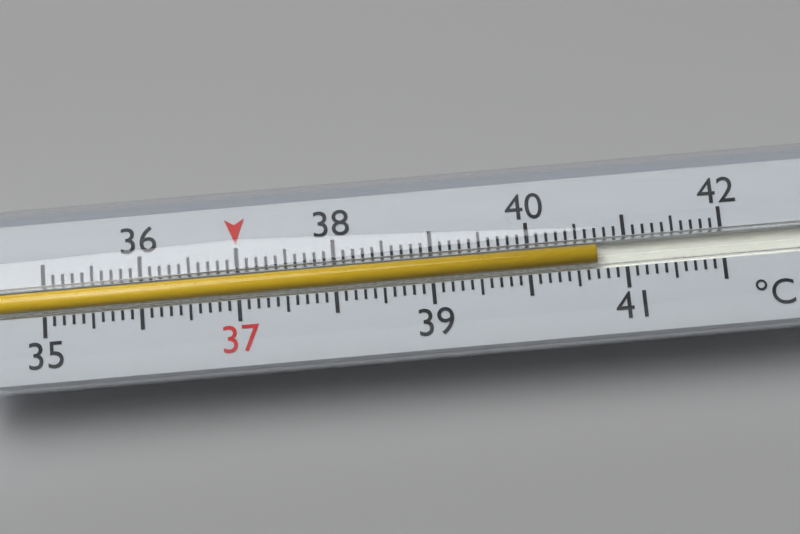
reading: 40.7 °C
